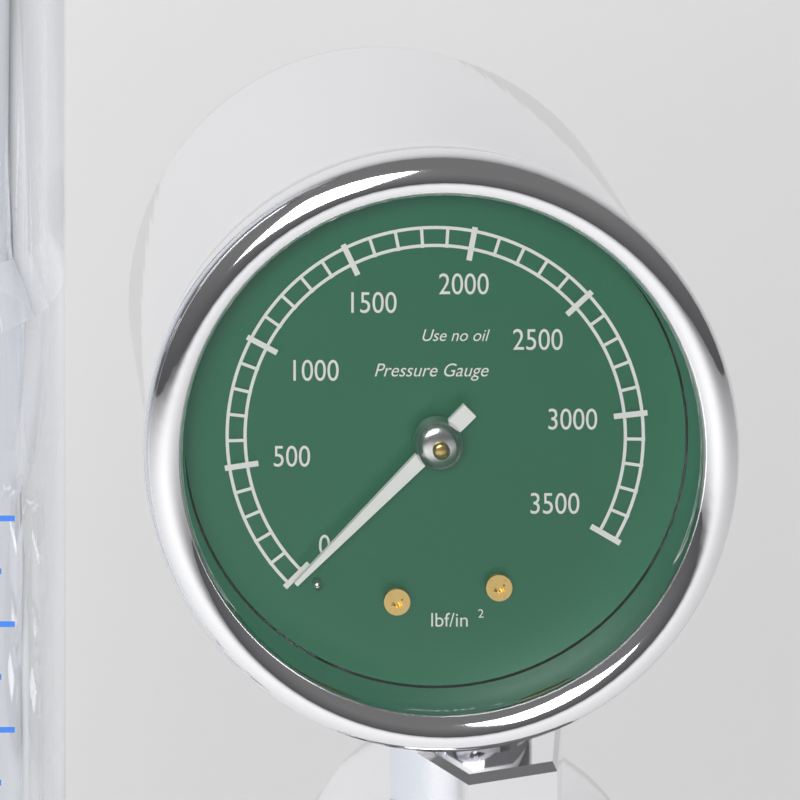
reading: 0 lbf/in²
